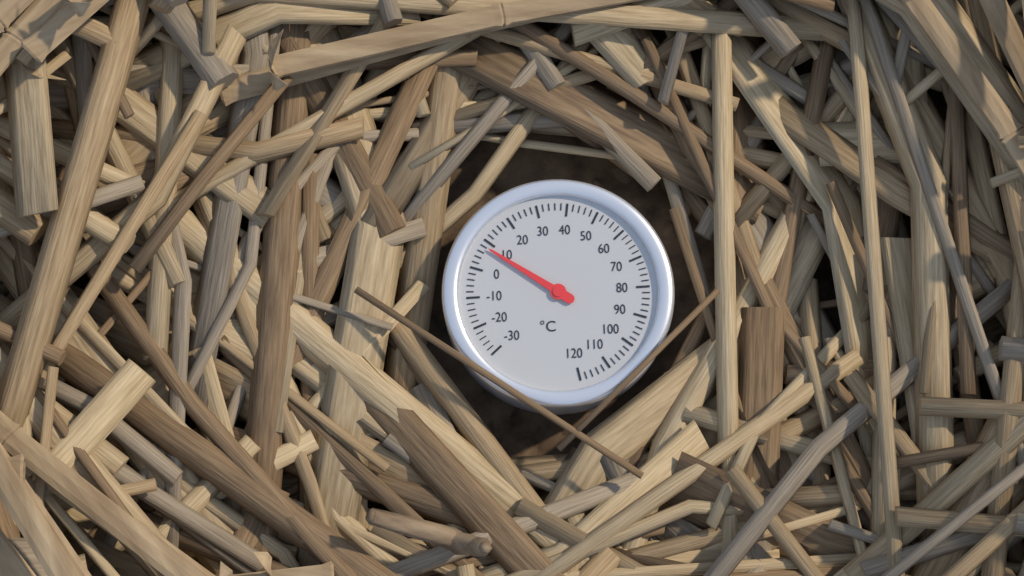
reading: 8 °C
